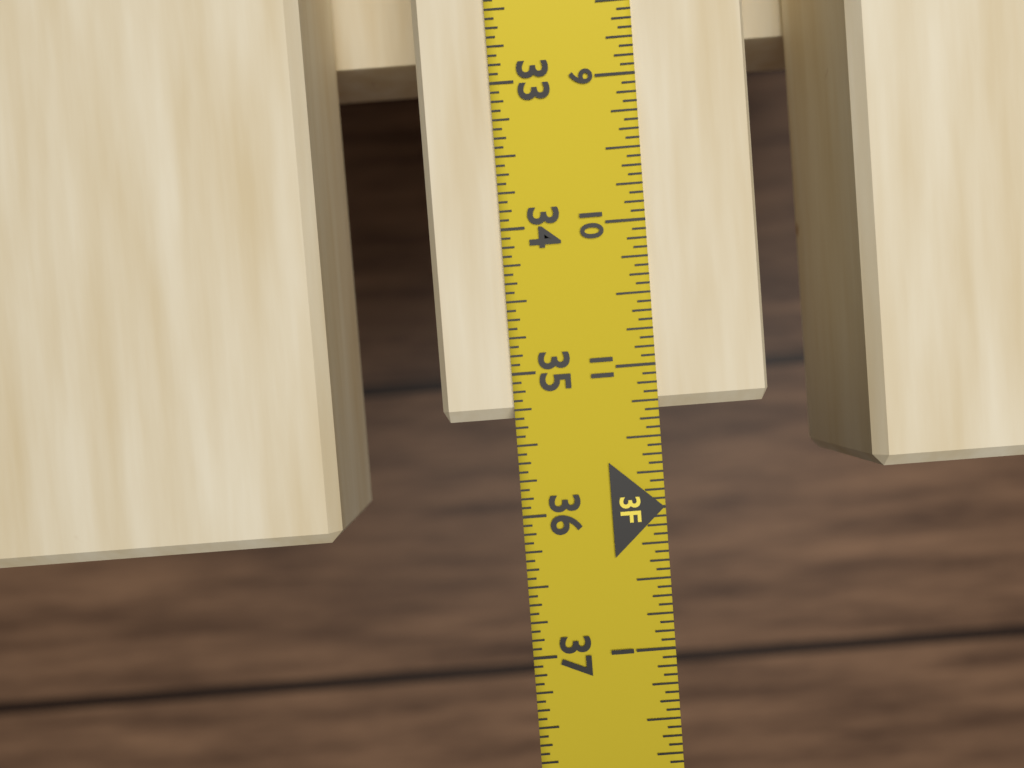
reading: 35.3125 in
